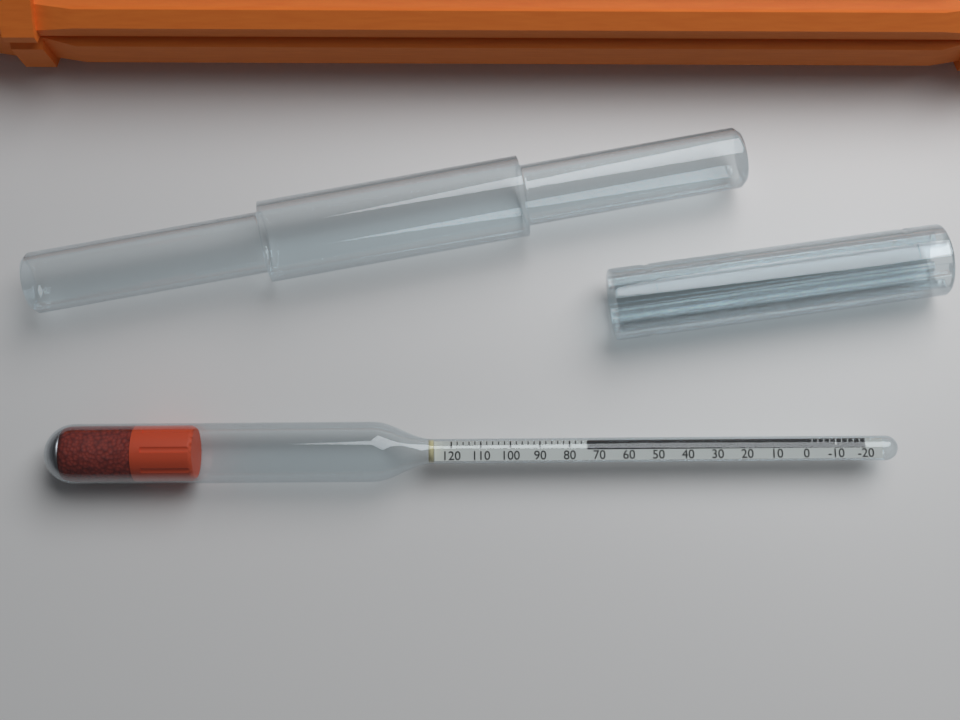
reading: 74 (no unit)
